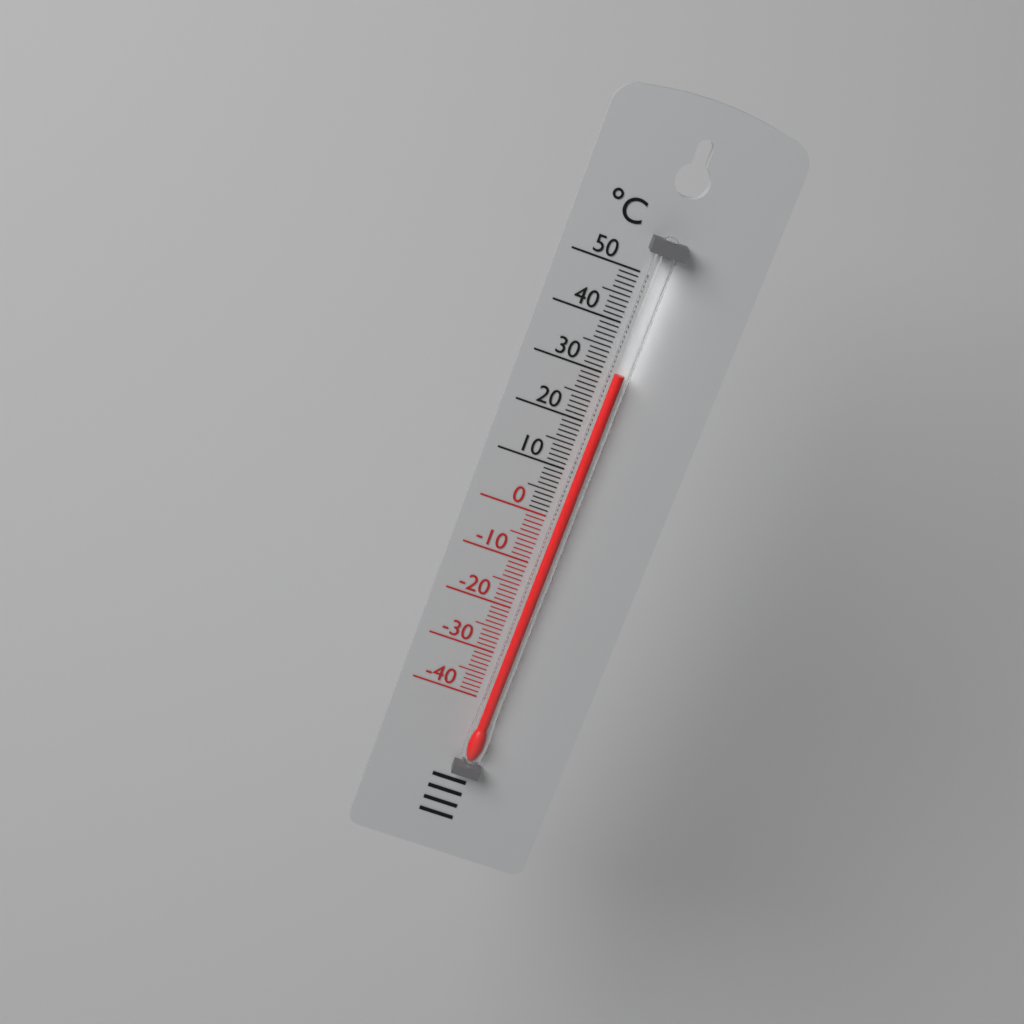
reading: 31 °C
